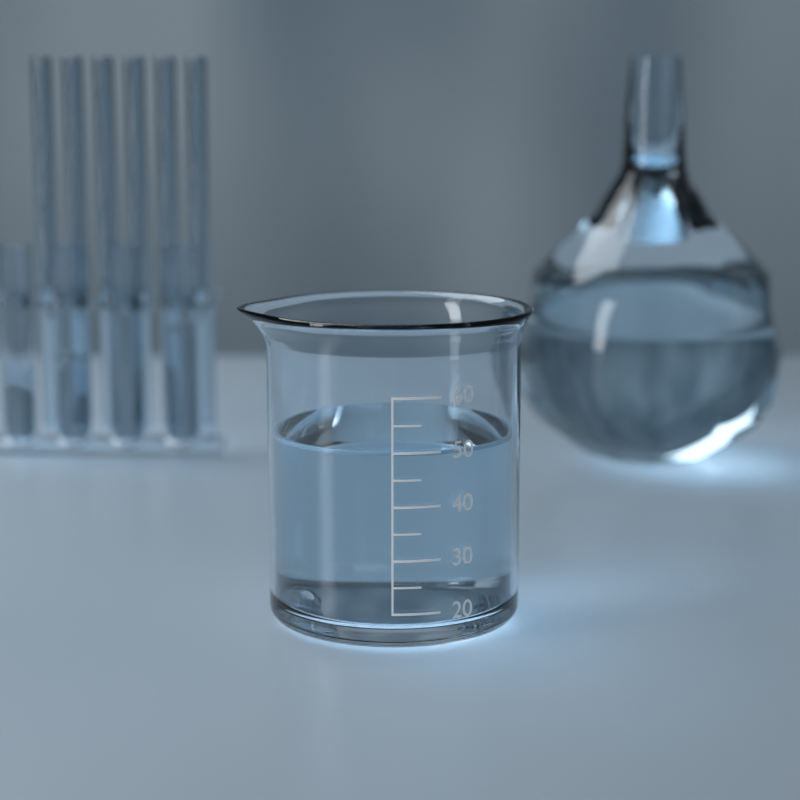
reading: 50 (no unit)
